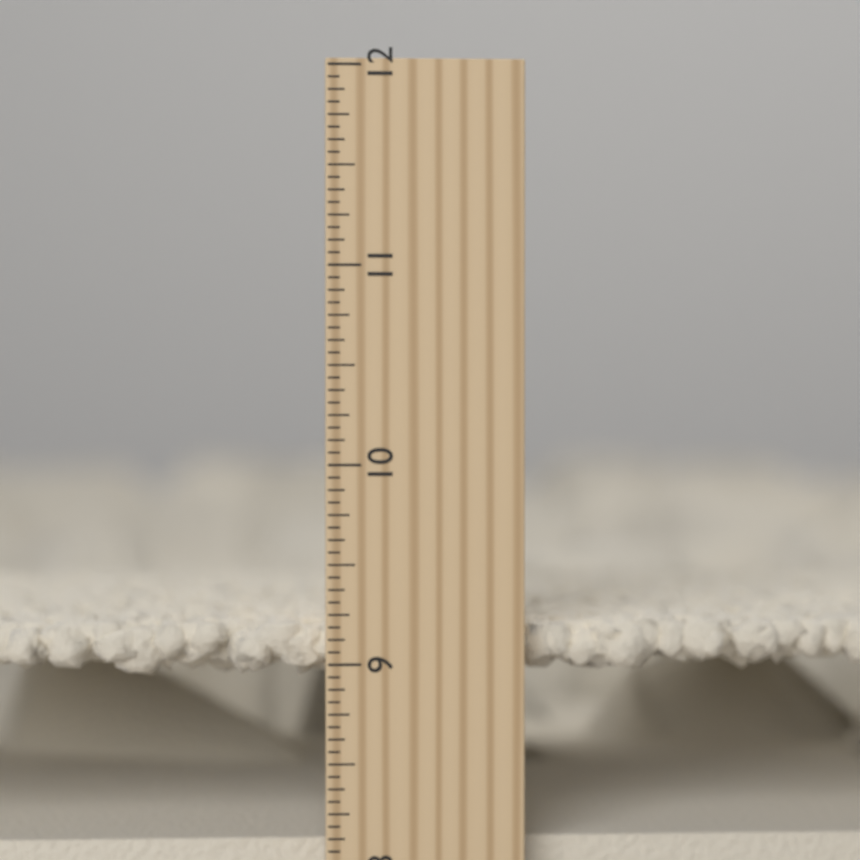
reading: 9.1875 inch
